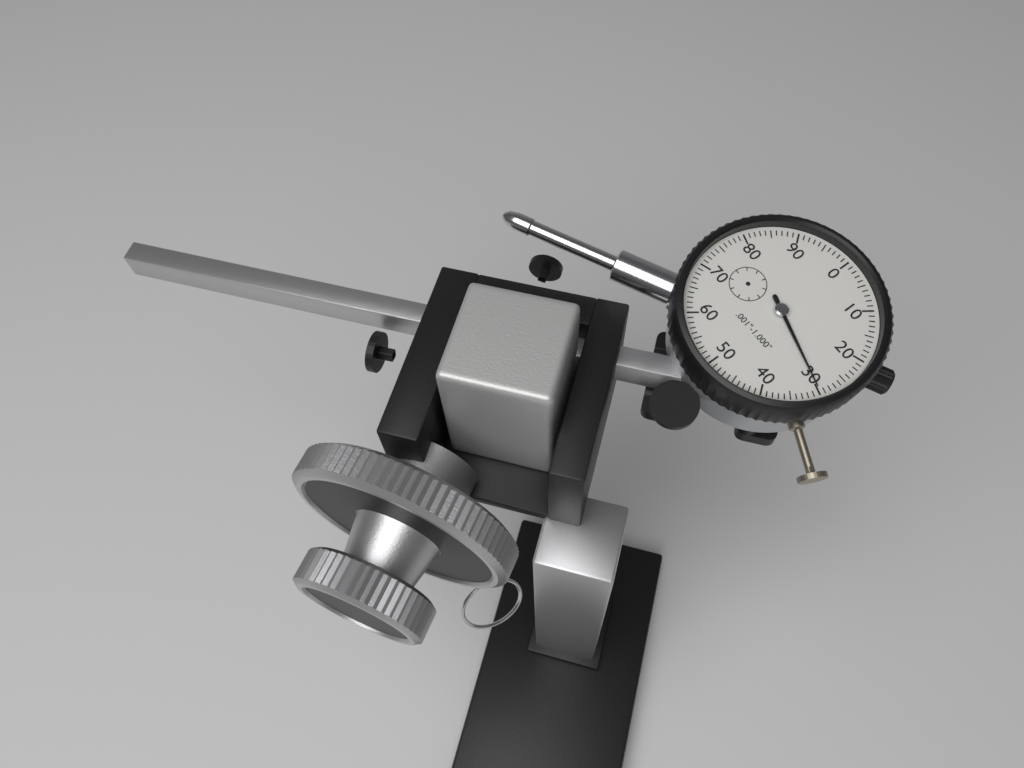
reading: 0.030 in
